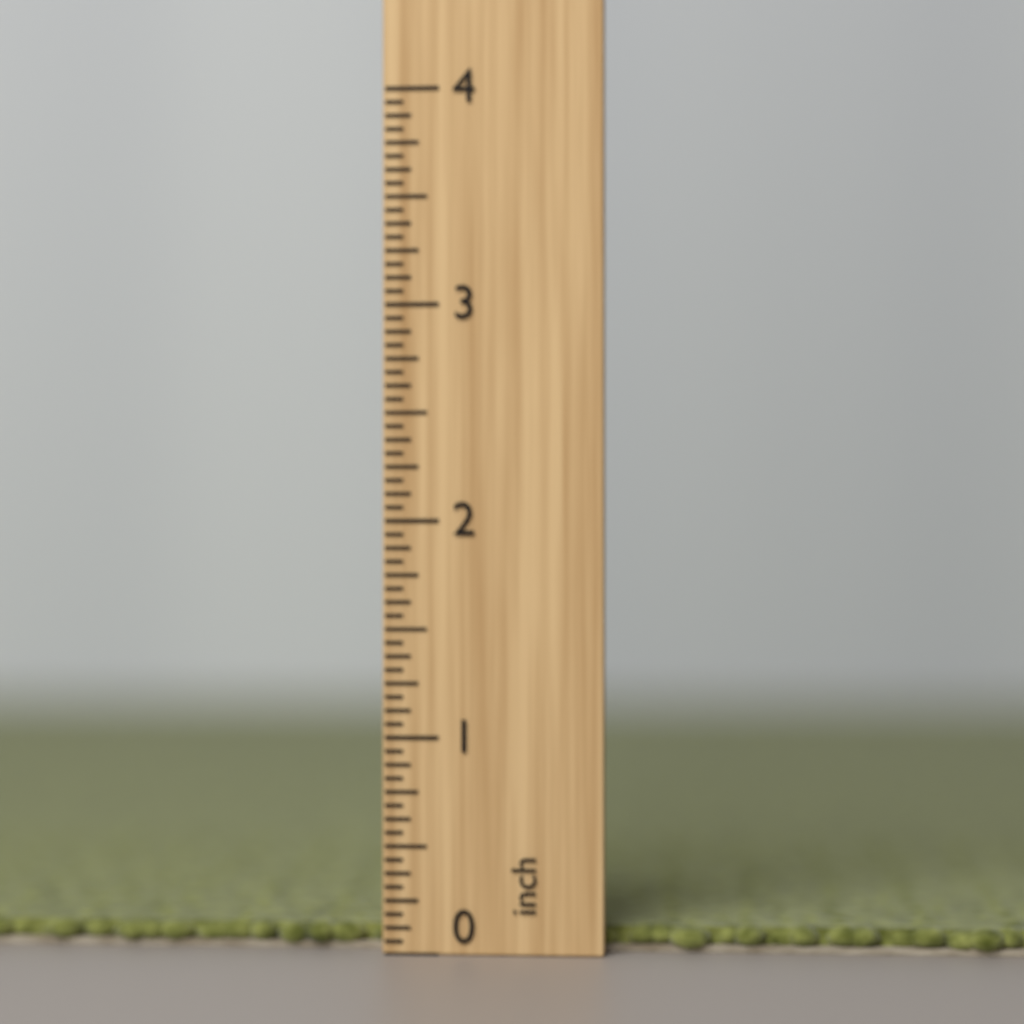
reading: 0.1250 inch
